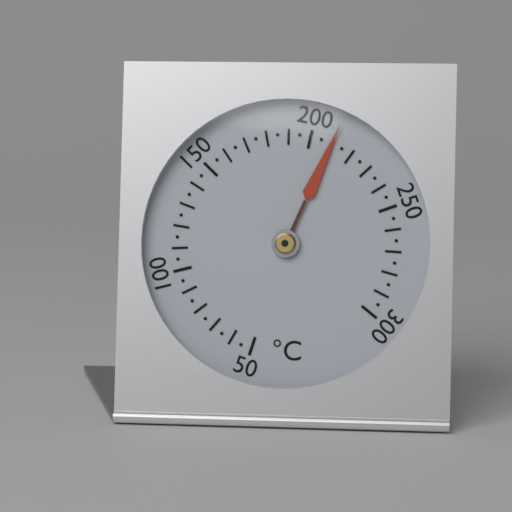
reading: 210 °C
